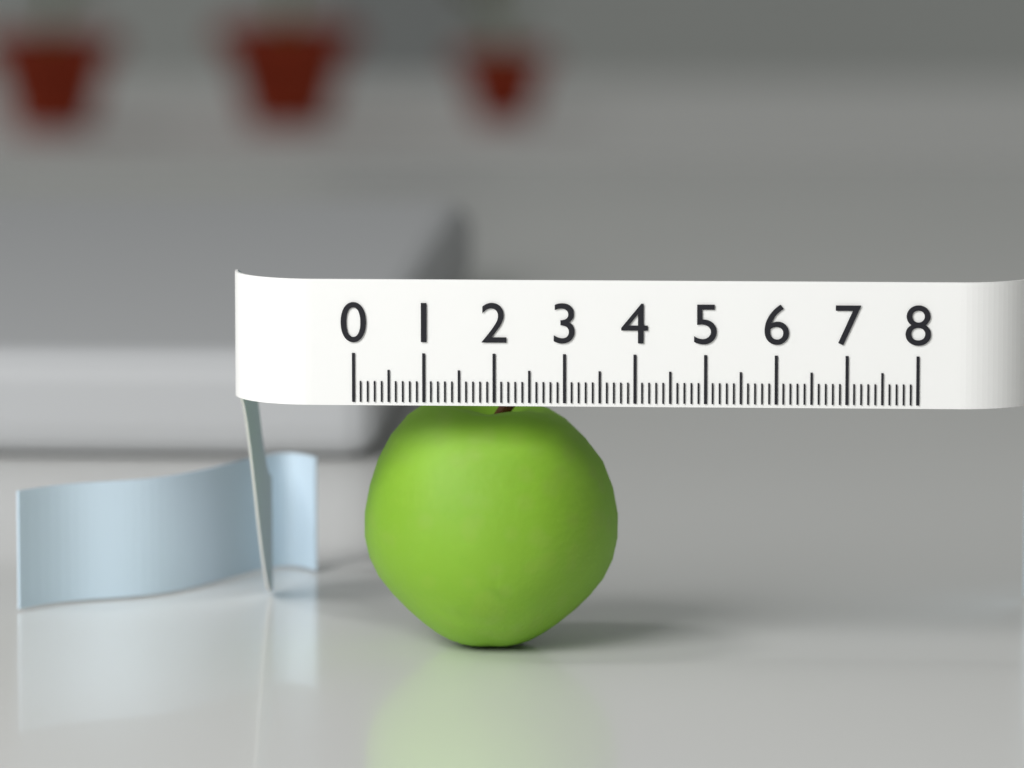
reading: 3.7 (no unit)
